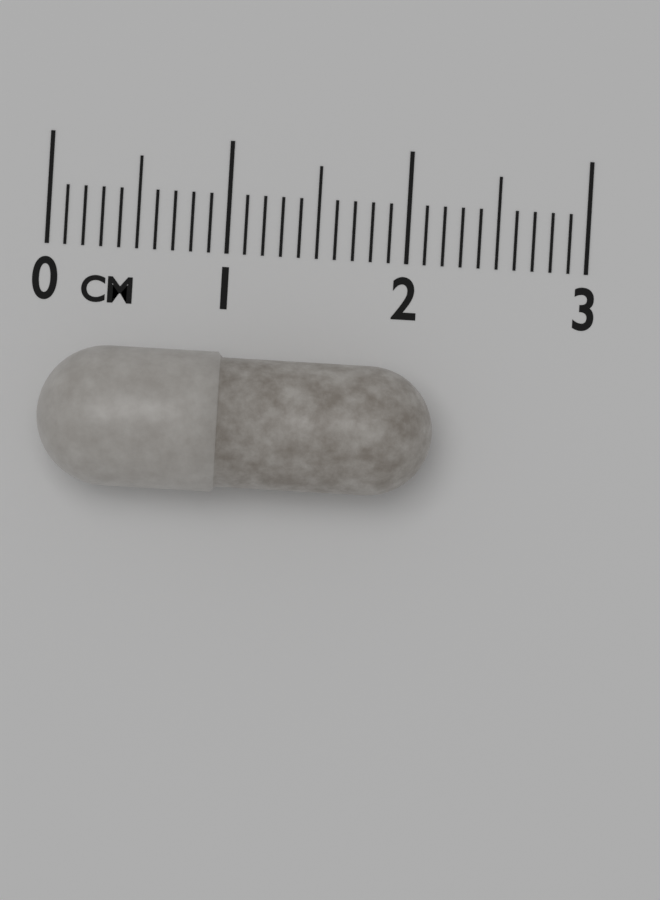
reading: 2.2 cm
